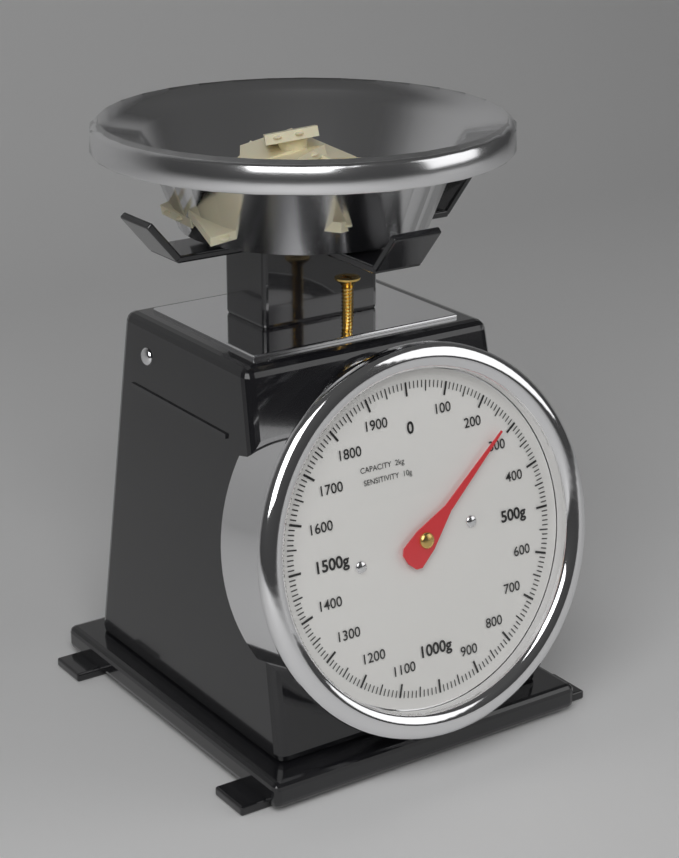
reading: 280 g
